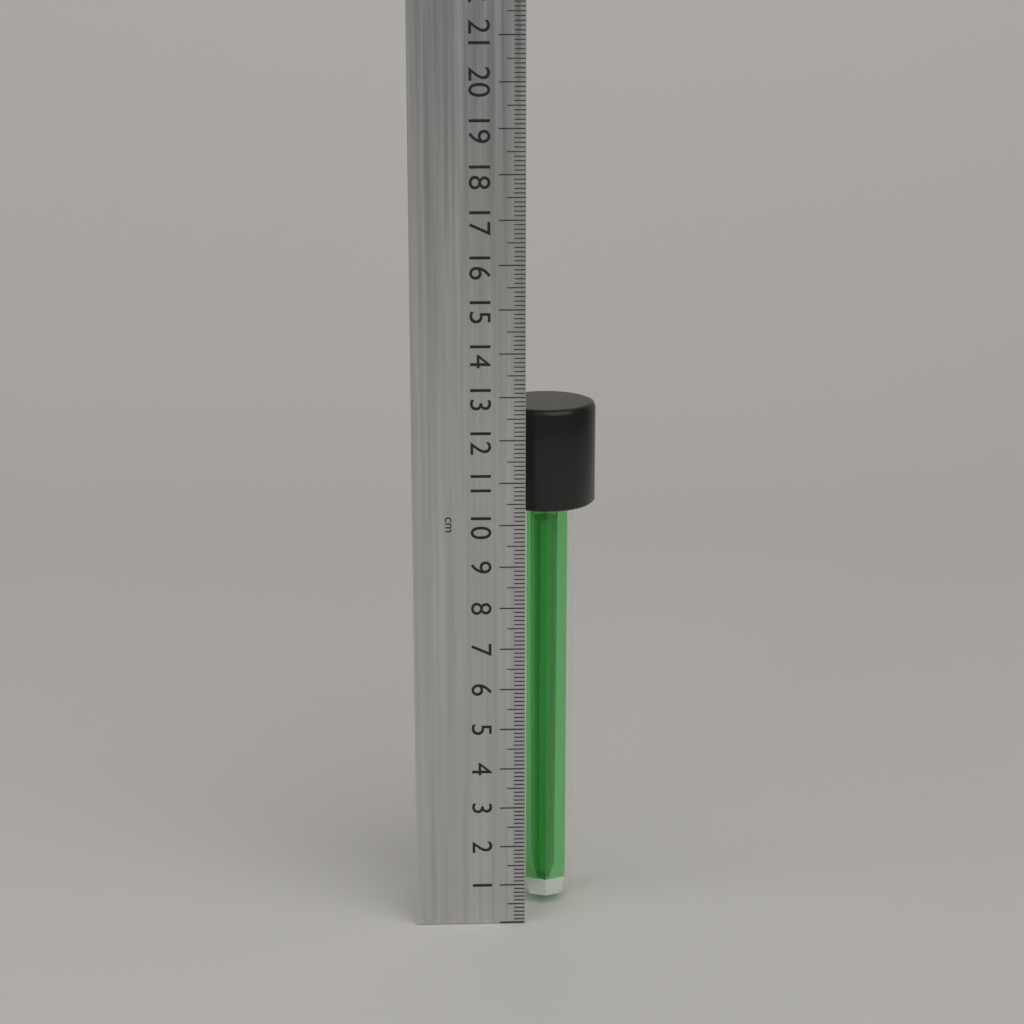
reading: 12.6 cm
